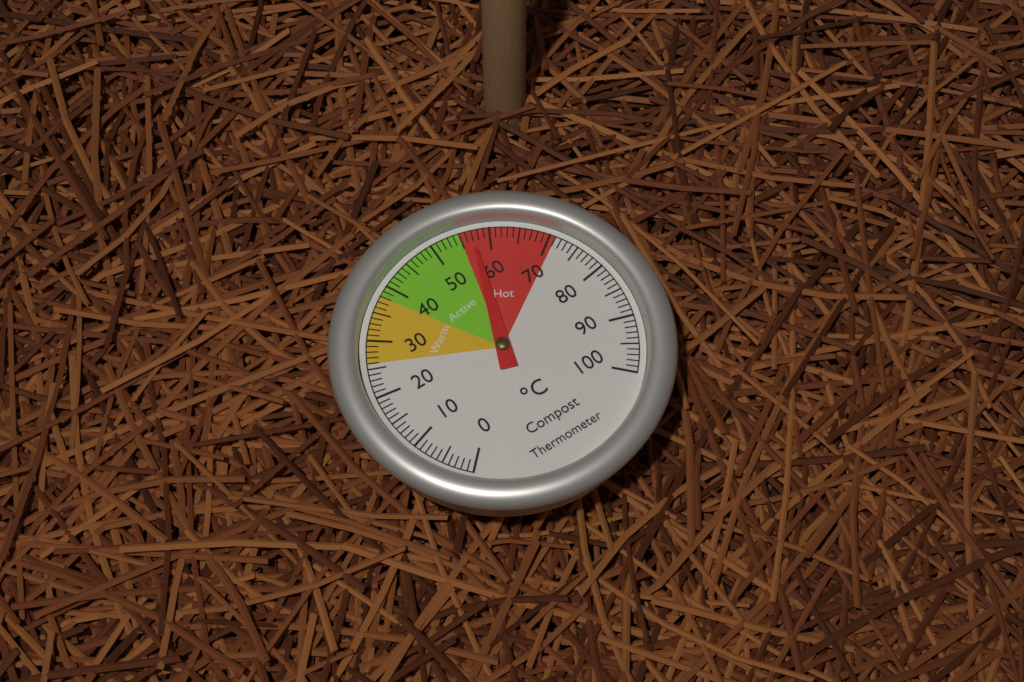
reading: 57 °C
